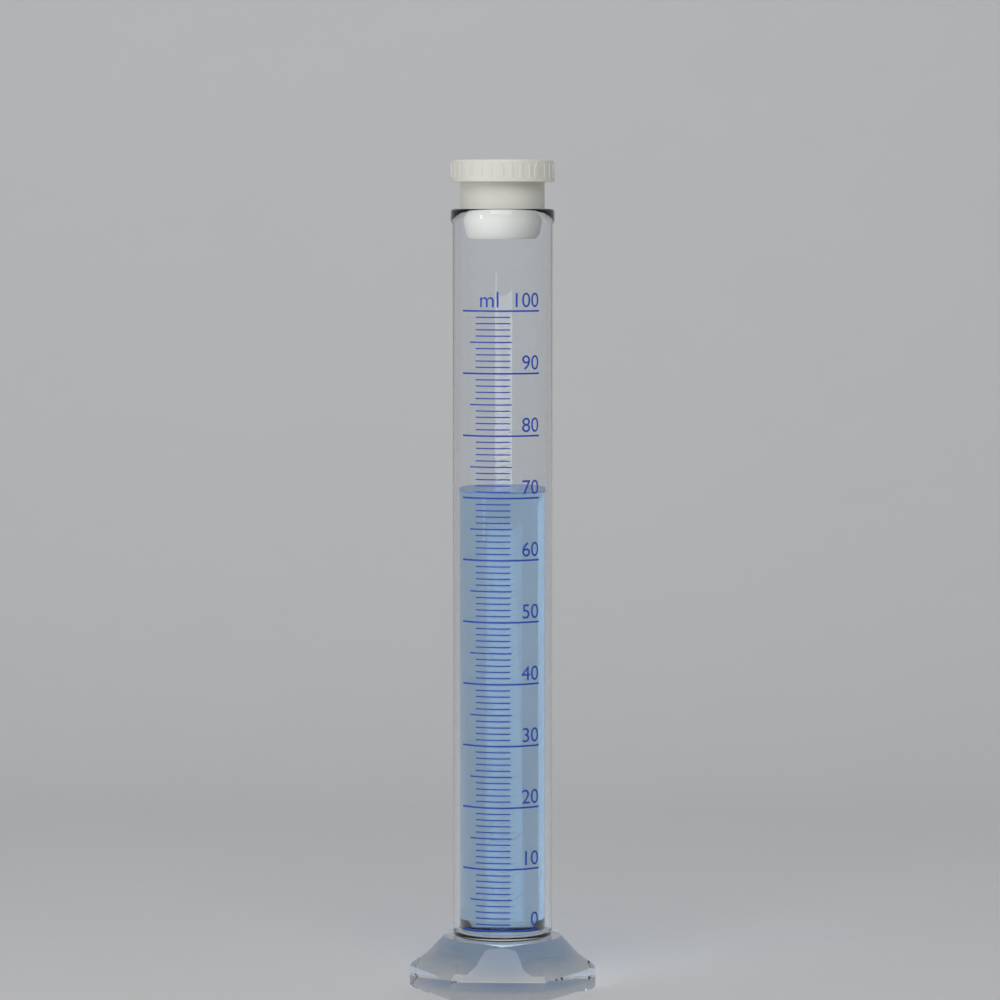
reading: 71 ml
